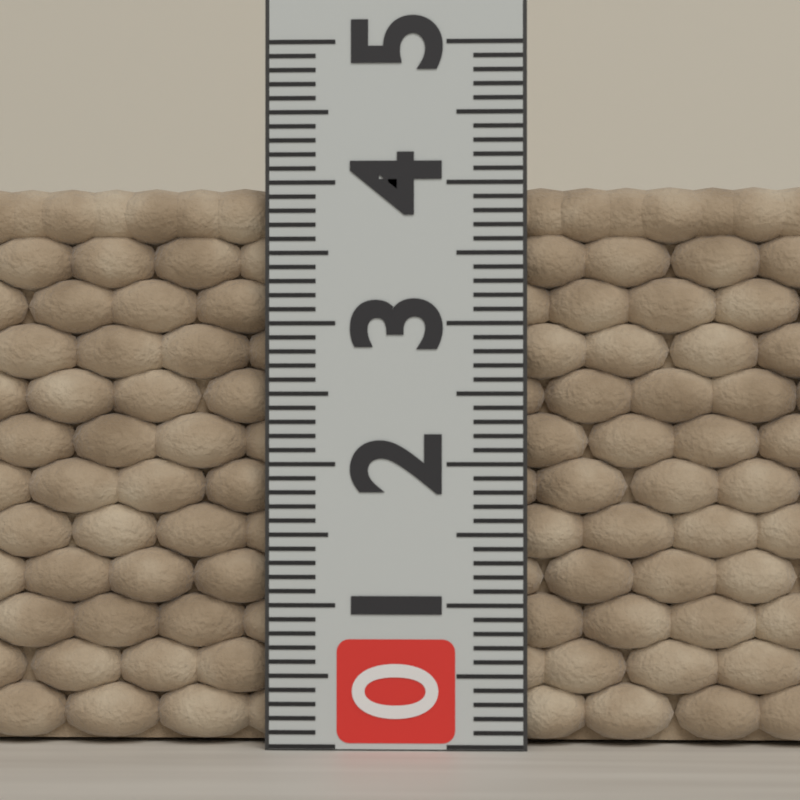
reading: 4.0 (no unit)
